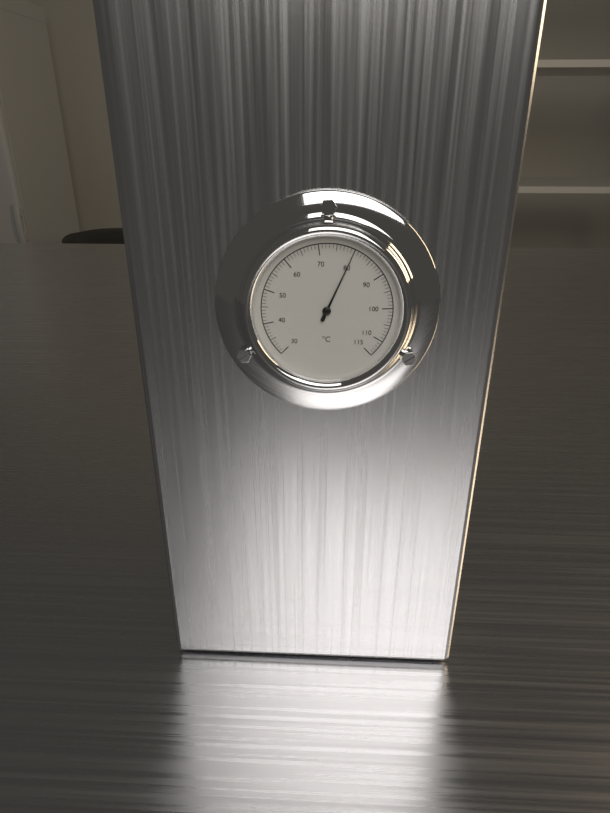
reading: 80 °C
